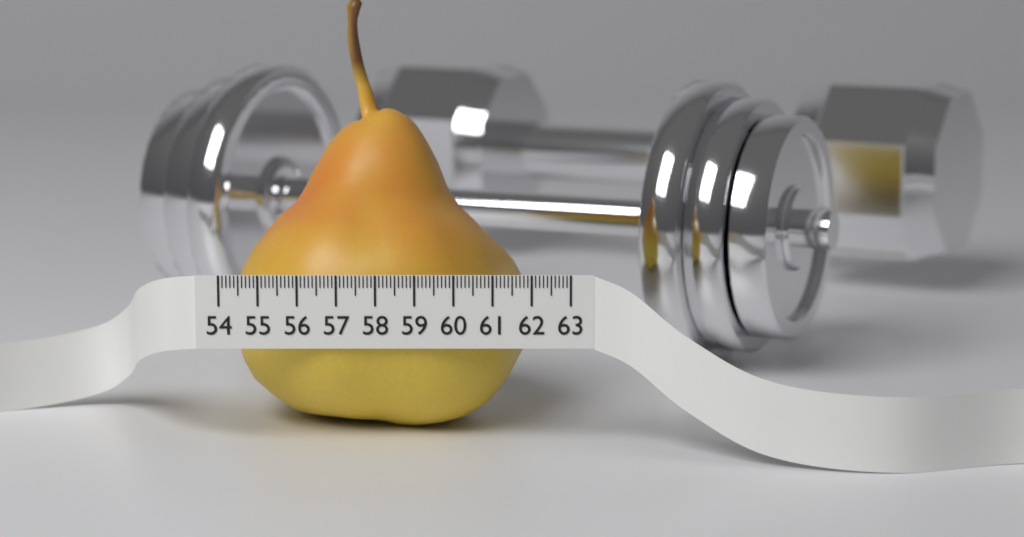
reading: 62.0 (no unit)
